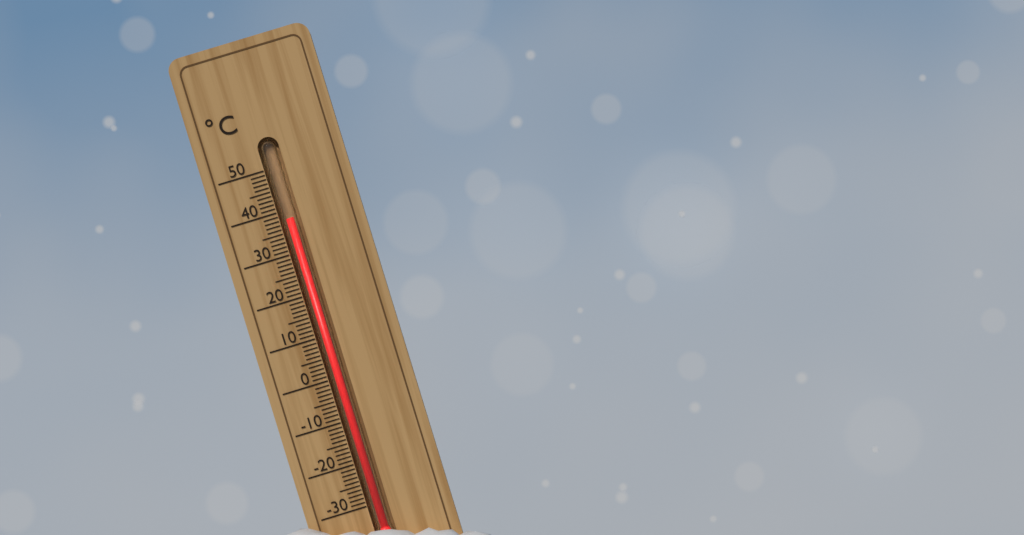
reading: 38 °C
